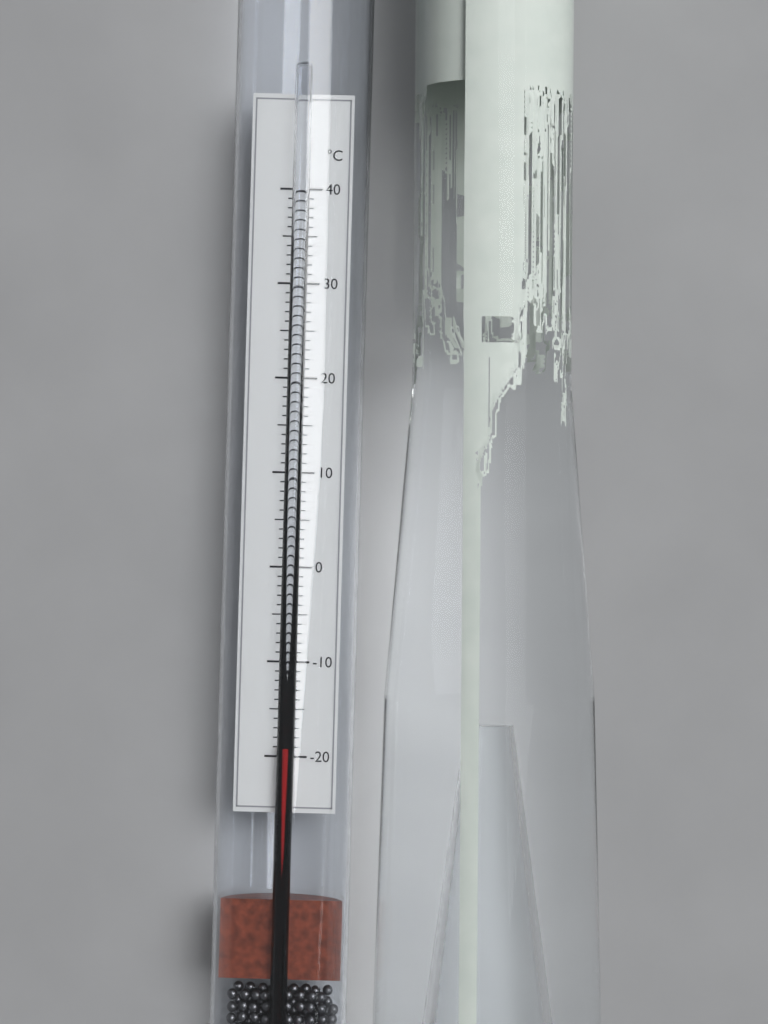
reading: -19 °C
